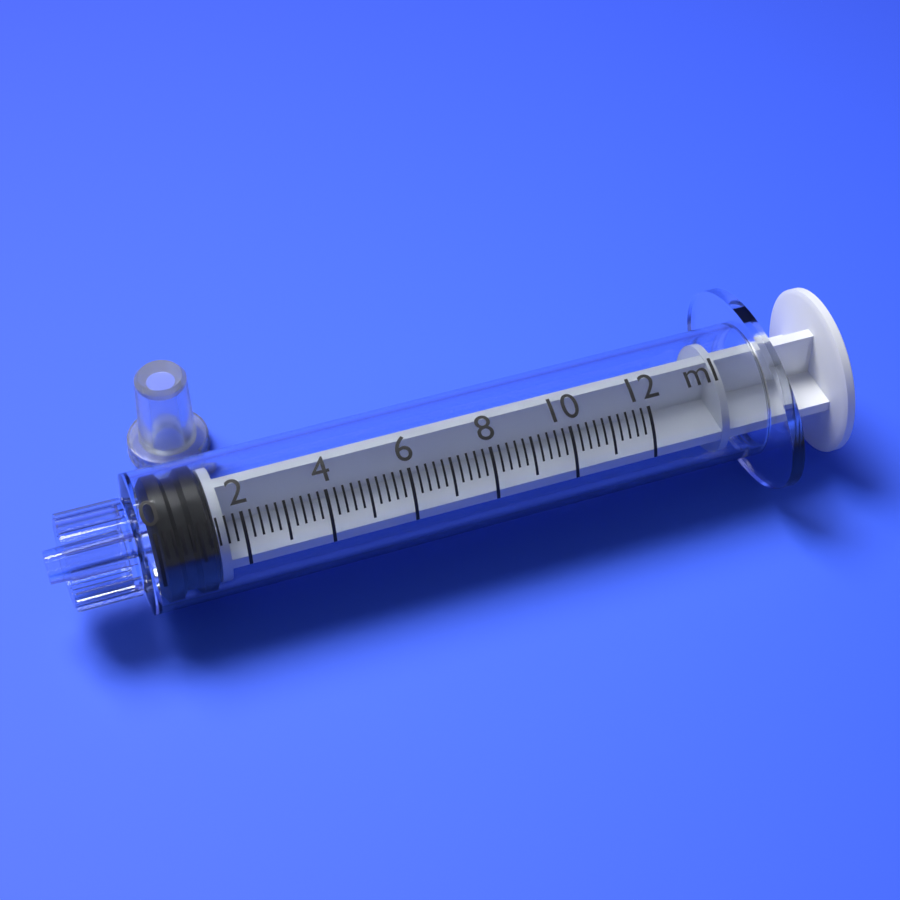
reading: 0.0 ml
